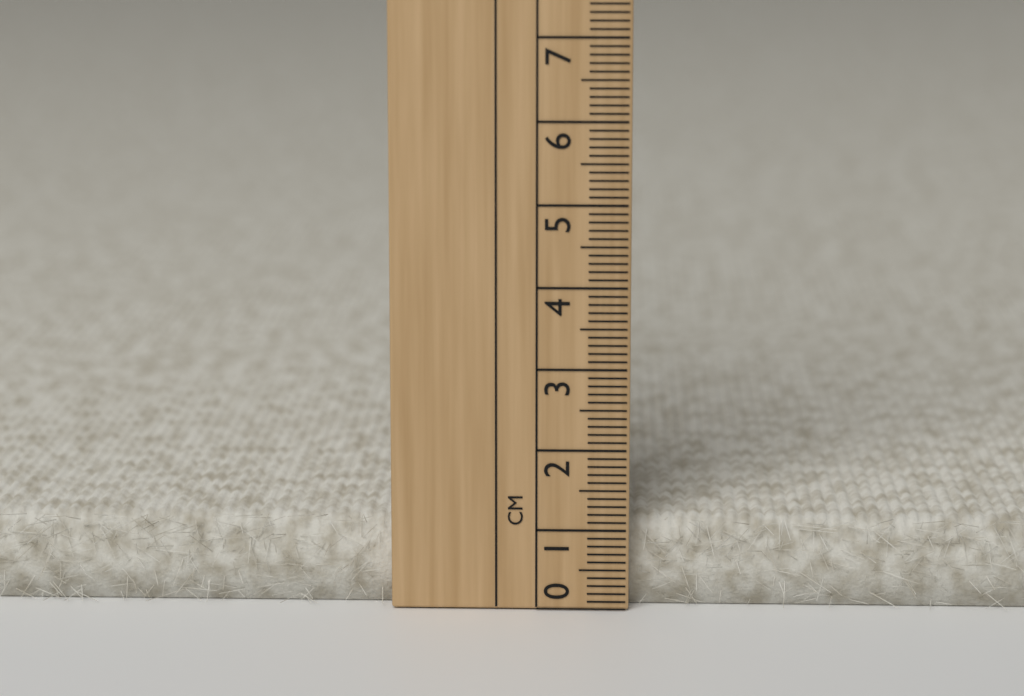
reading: 1.1 cm
